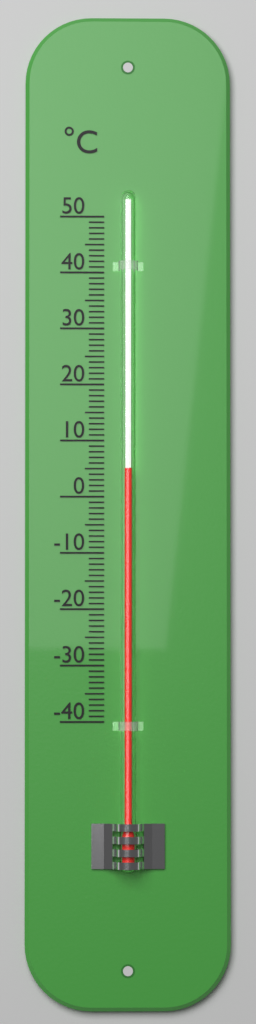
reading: 5 °C
